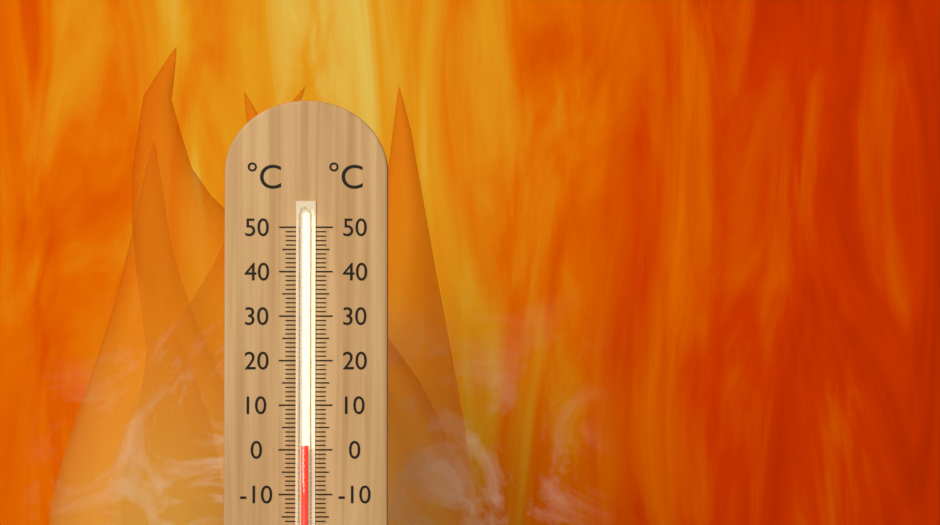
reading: 1 °C
